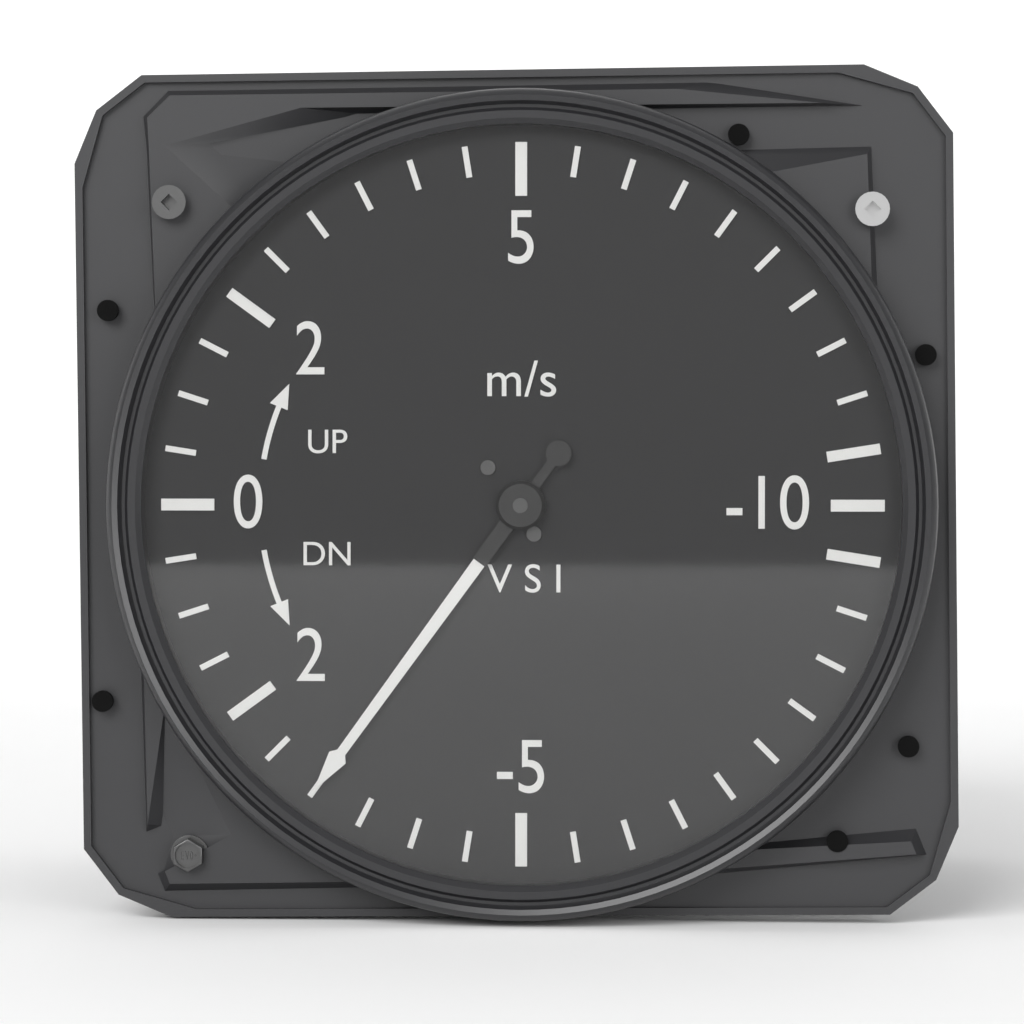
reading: -3.0 m/s
